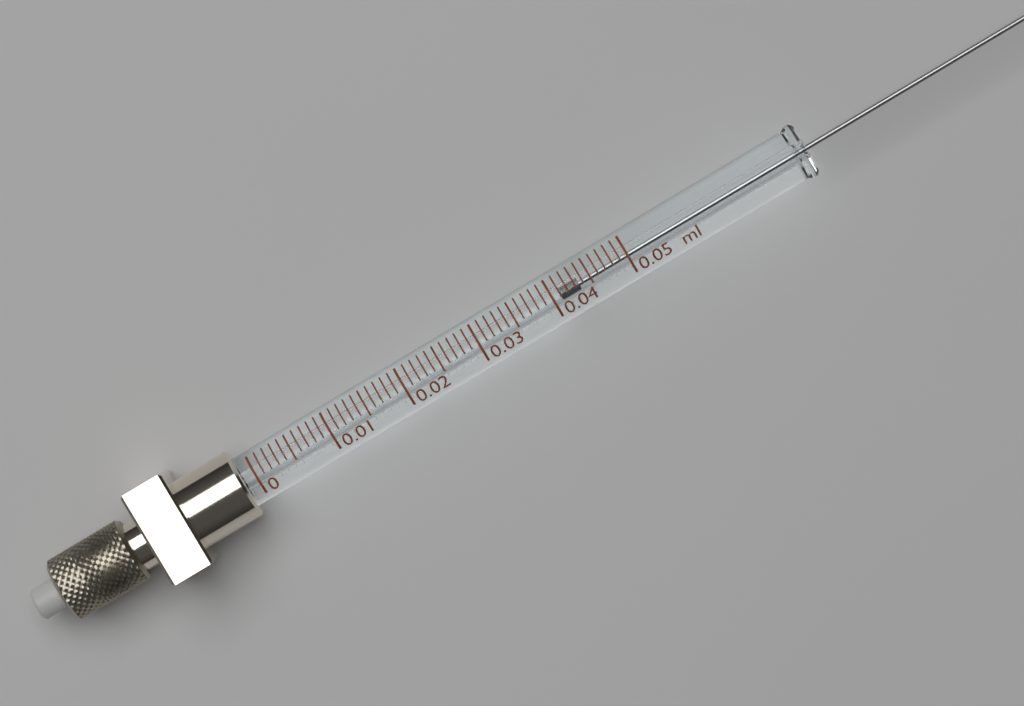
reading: 0.041 ml
